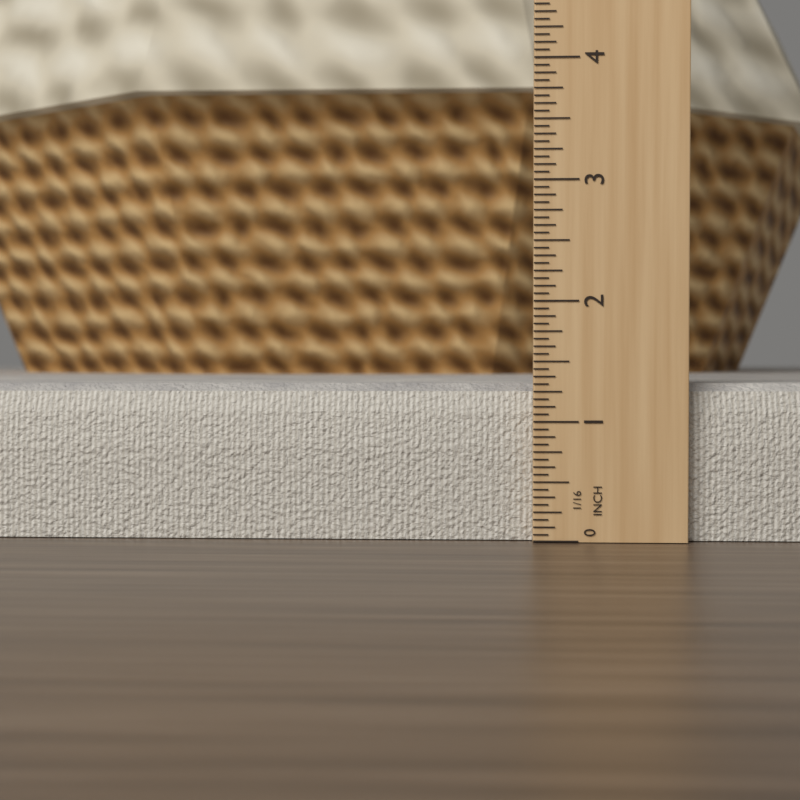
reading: 1.3125 in
